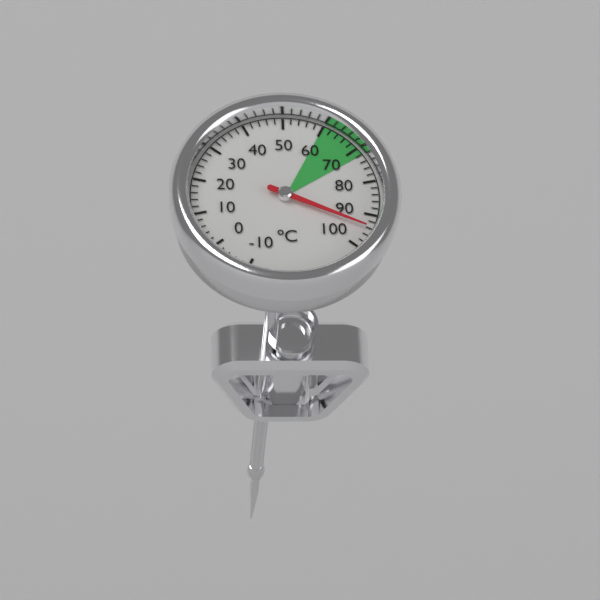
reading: 94 °C
